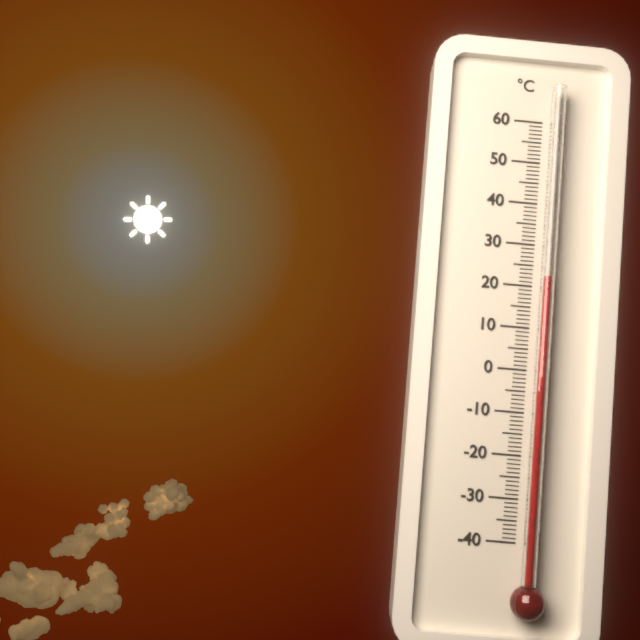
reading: 22 °C
